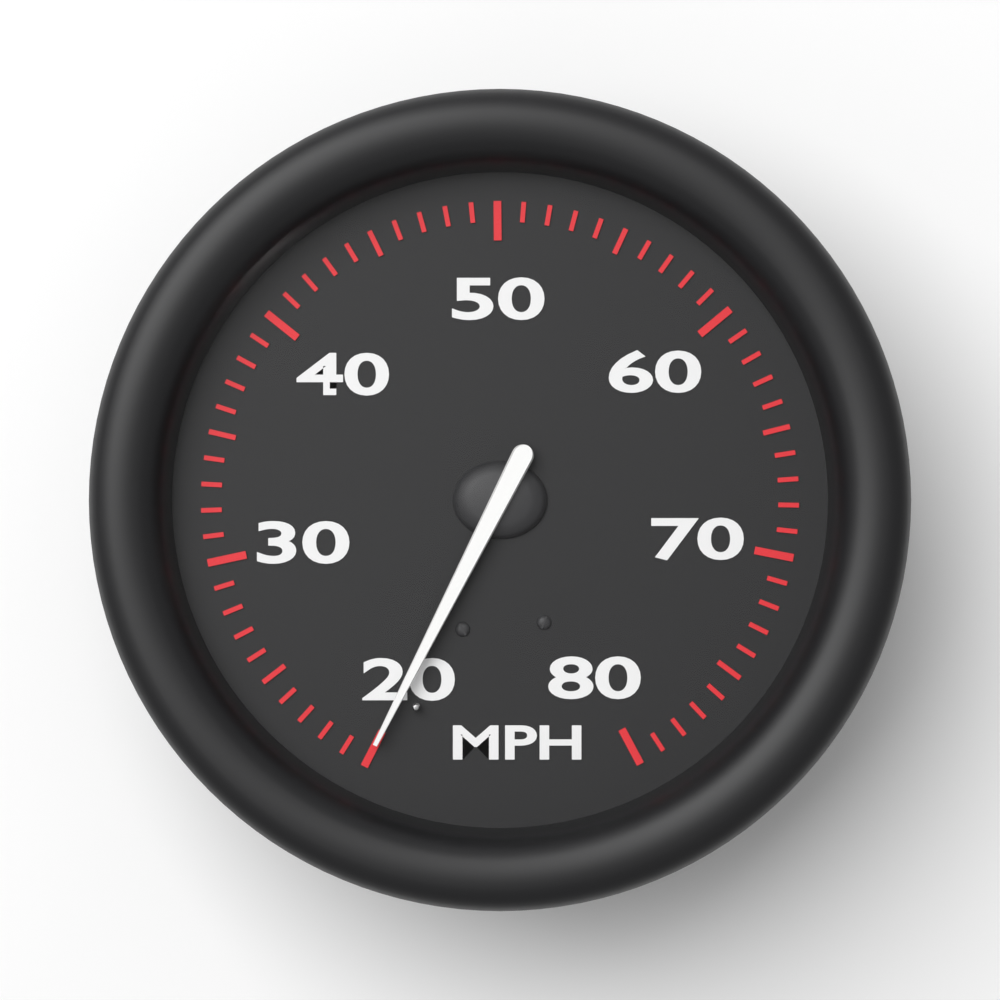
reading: 20 MPH
